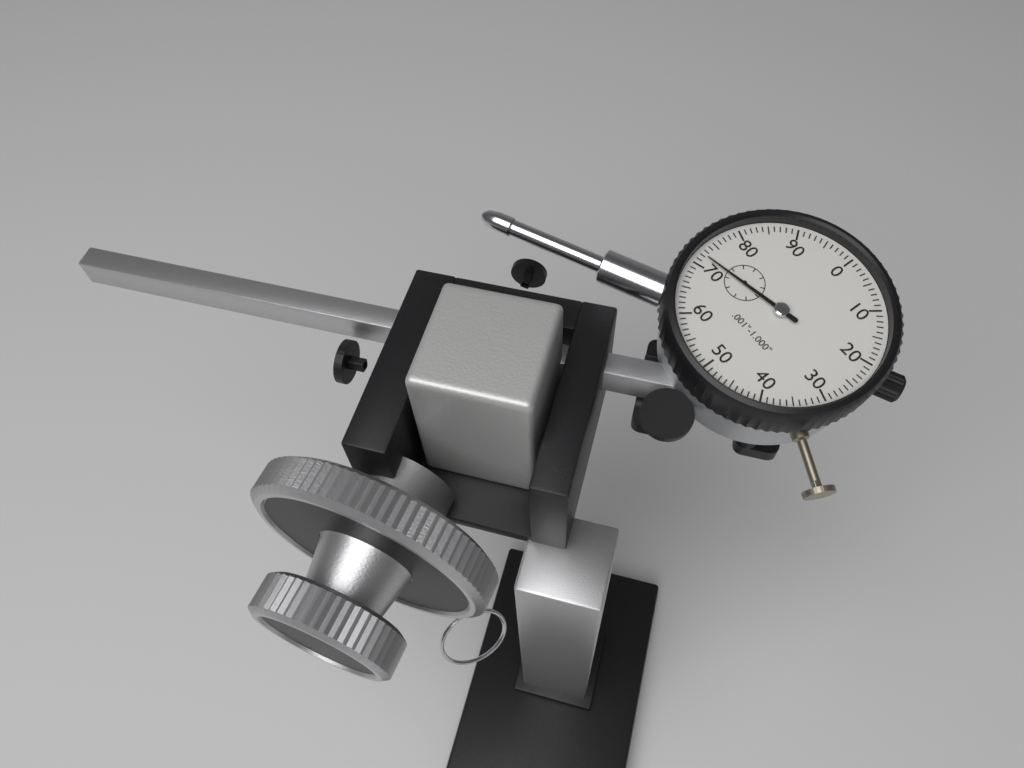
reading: 0.072 in
